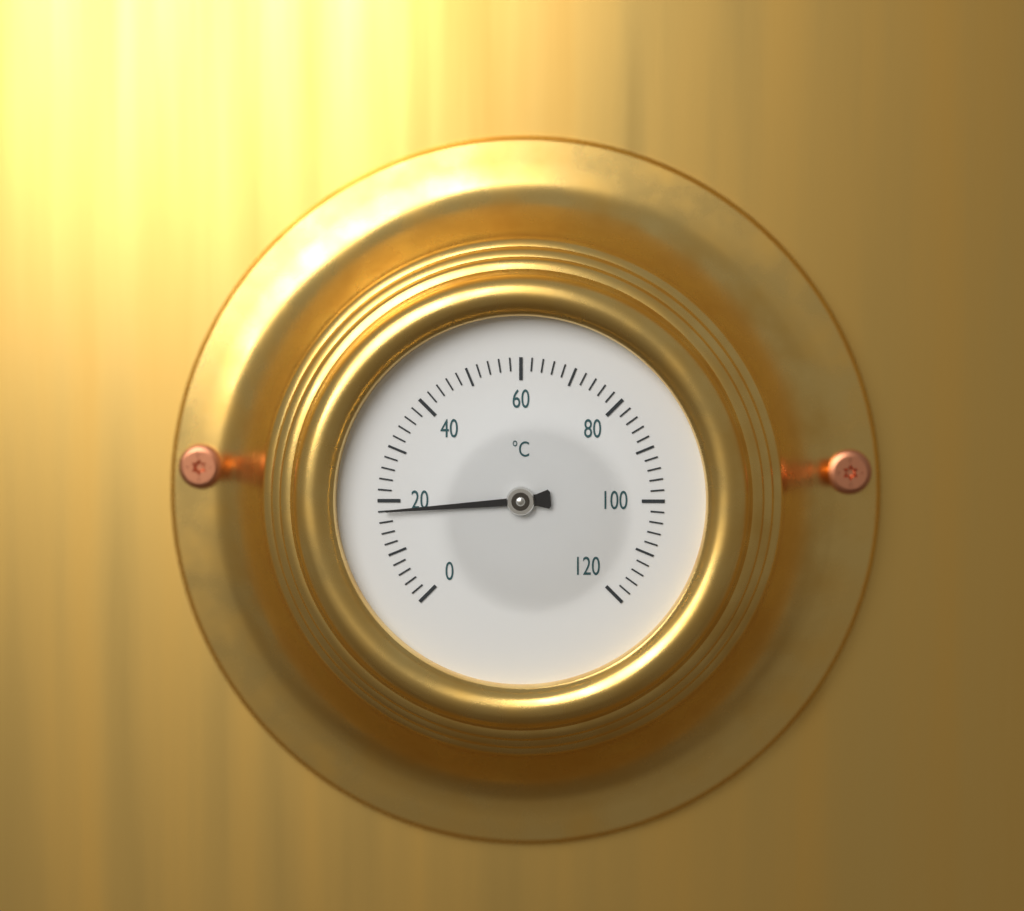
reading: 18 °C
